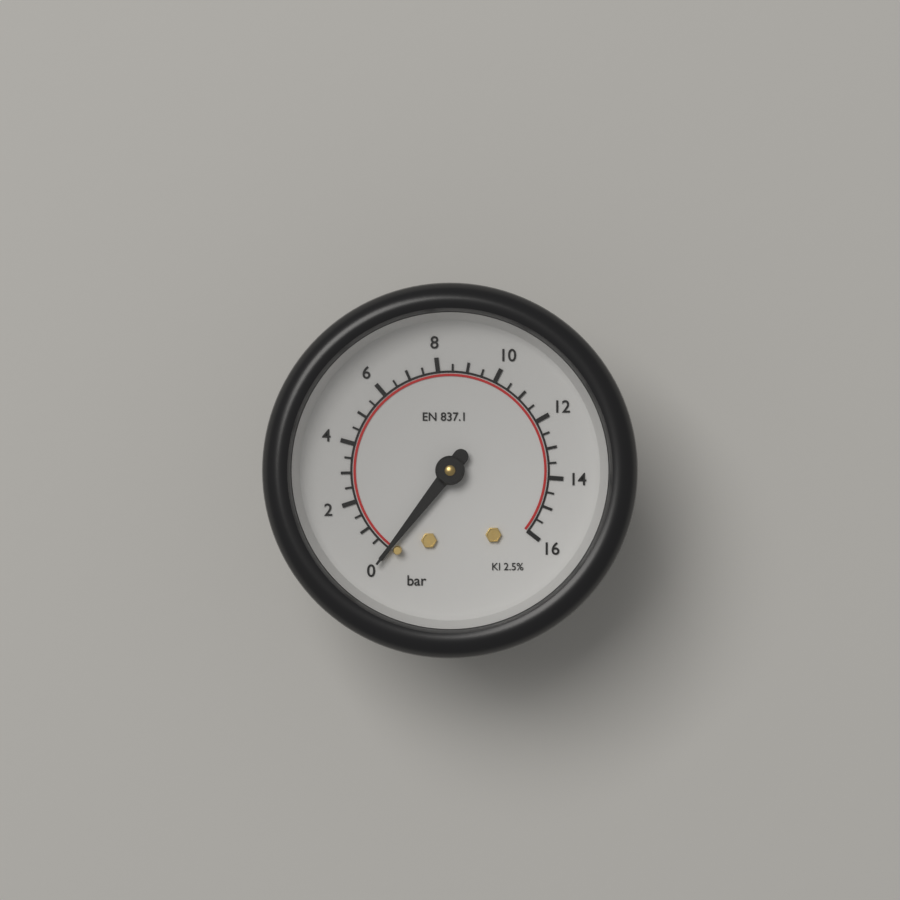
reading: 0.0 bar
